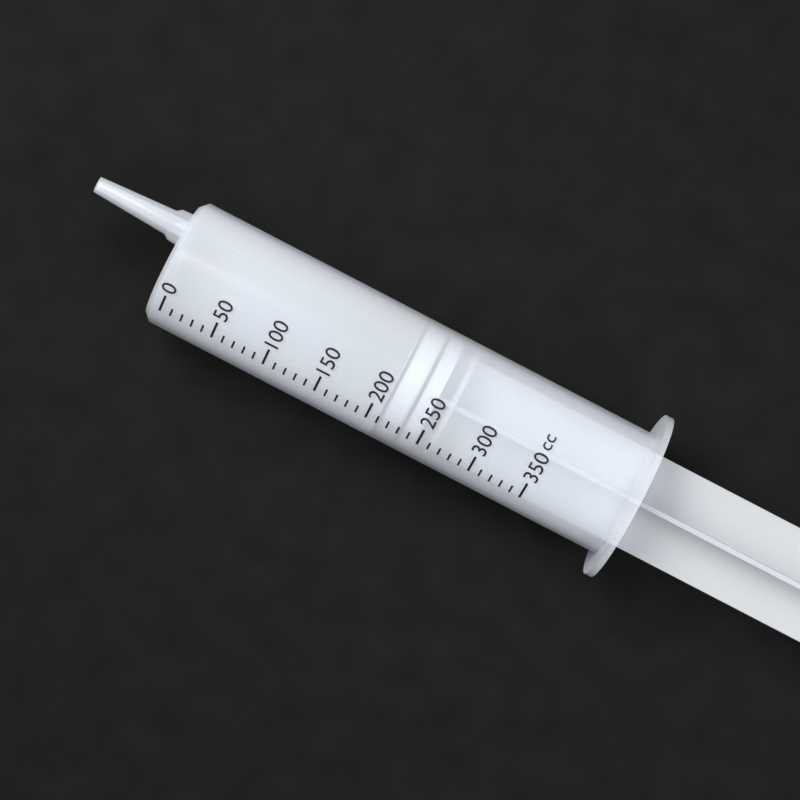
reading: 210 cc
